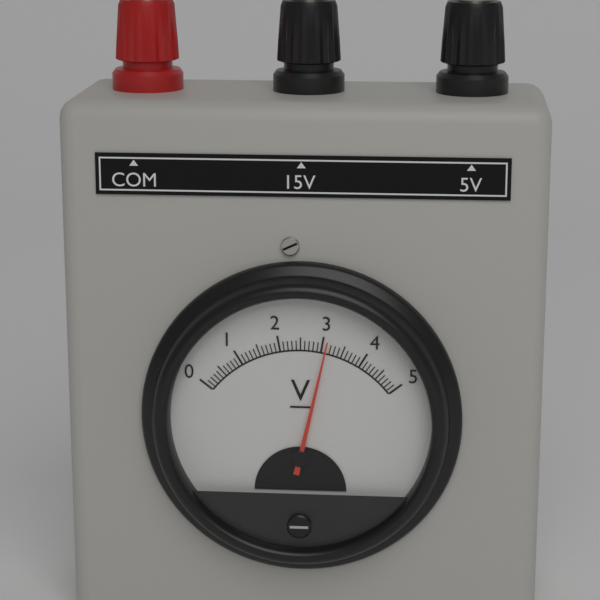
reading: 3.1 V
